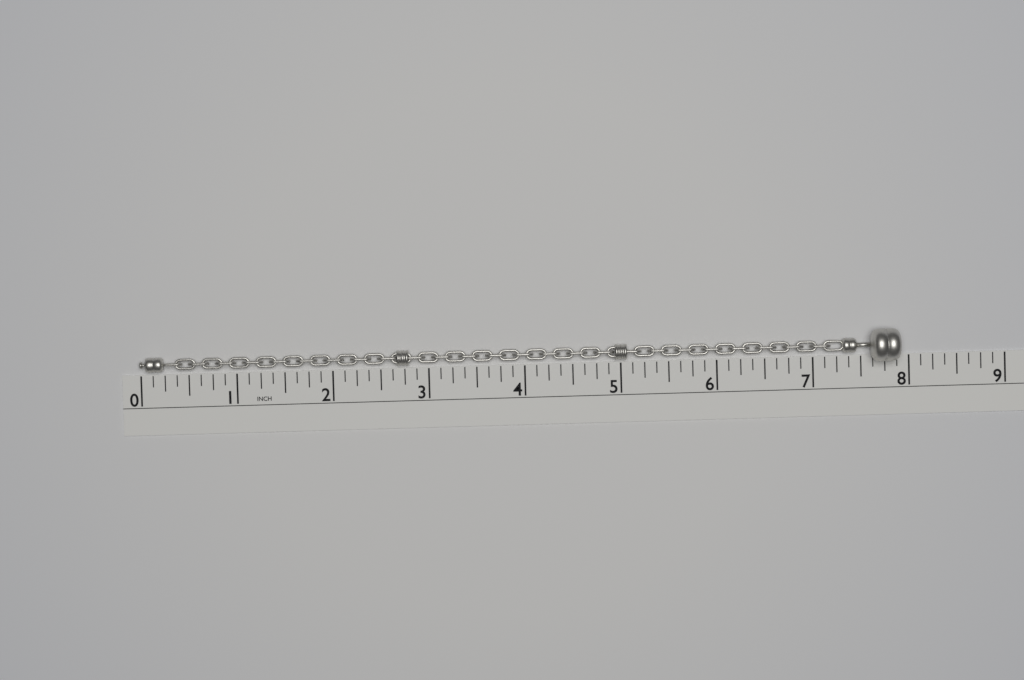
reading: 7.875 in
